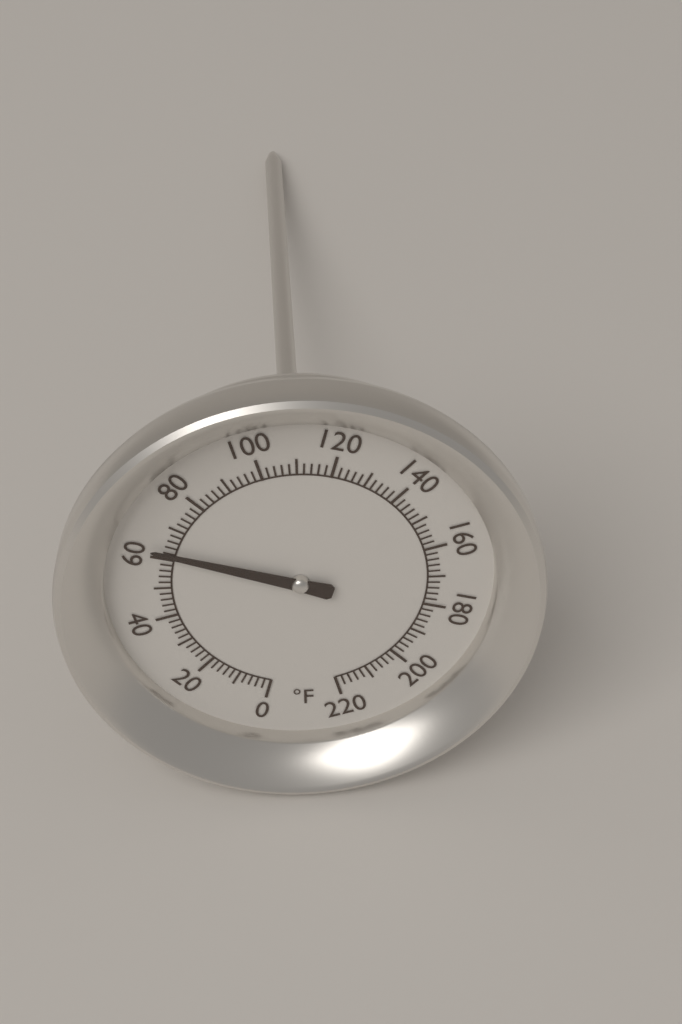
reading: 62 °F
